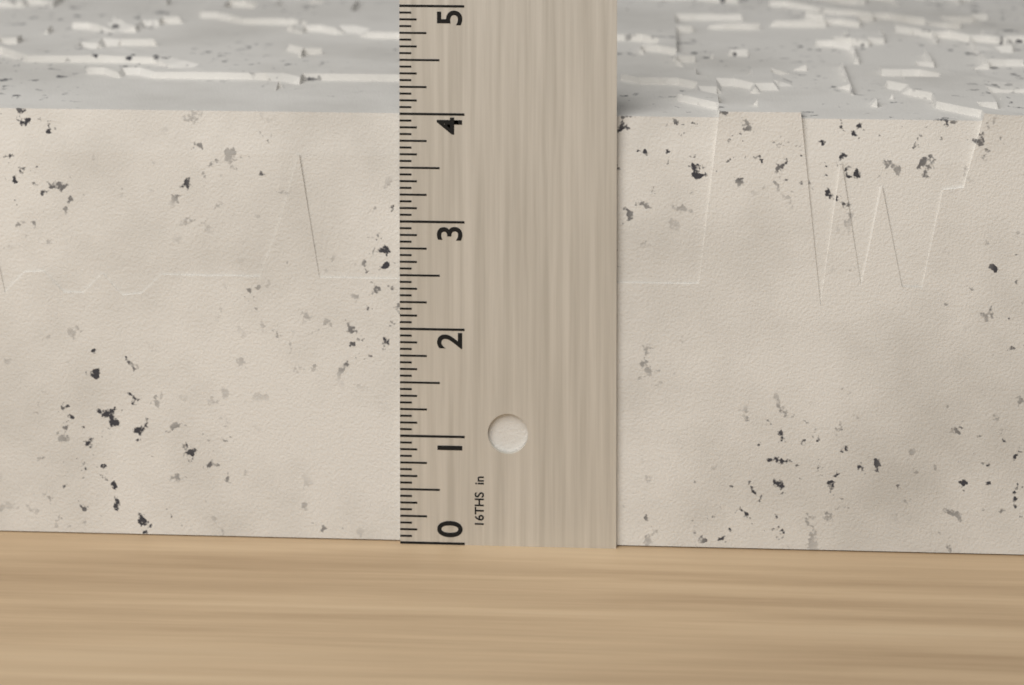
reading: 4.0625 in
